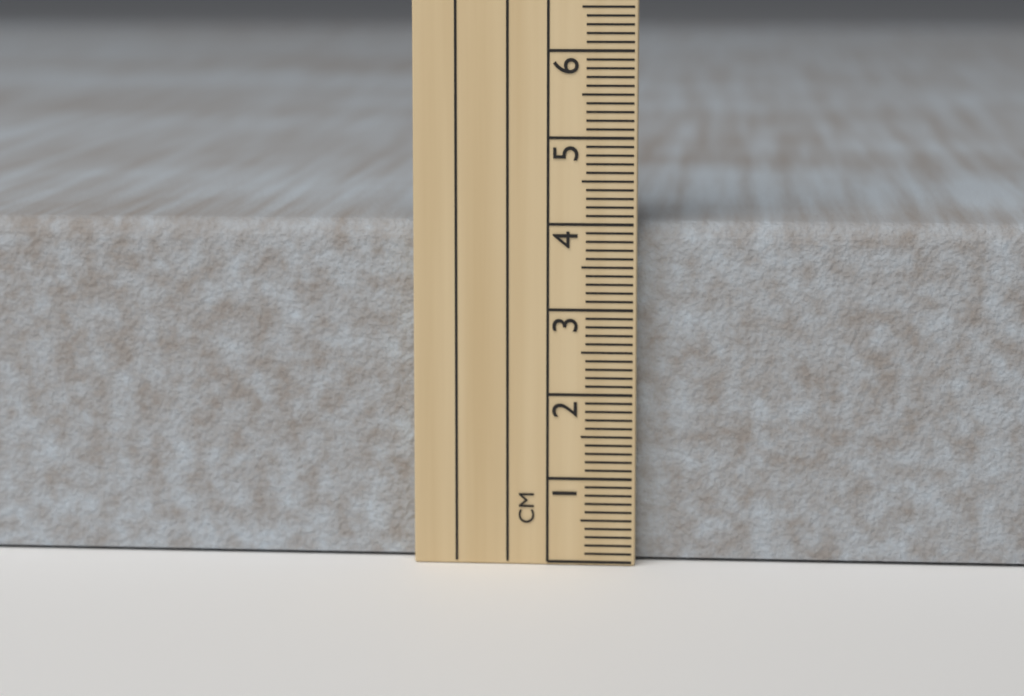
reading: 4.0 cm
